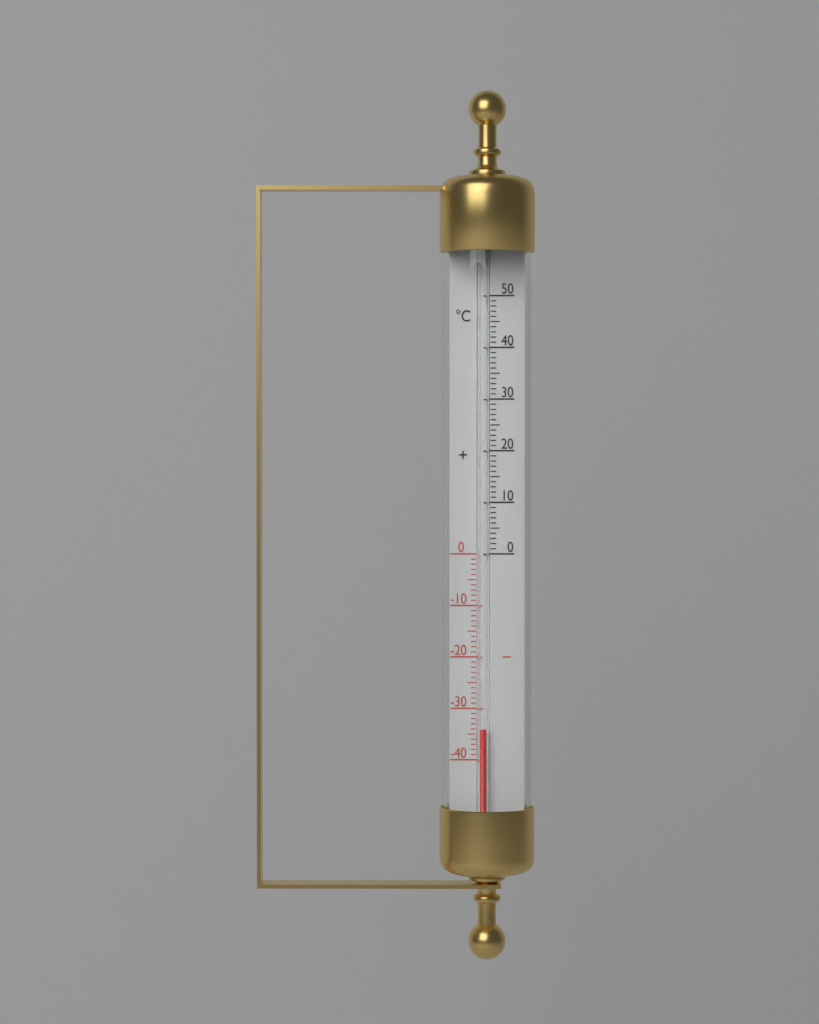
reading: -34 °C
